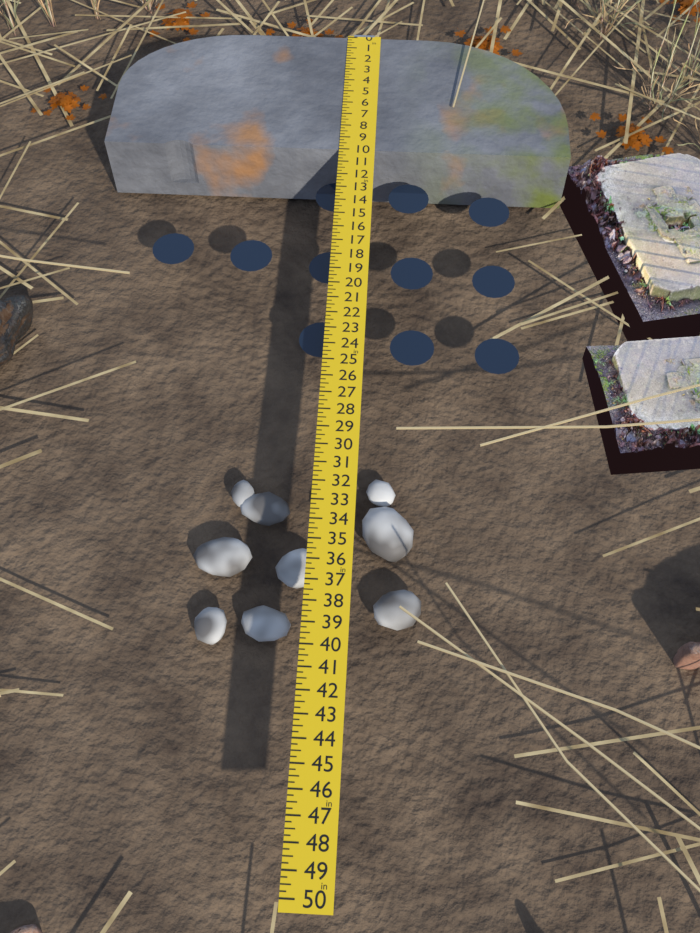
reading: 10.00 in
